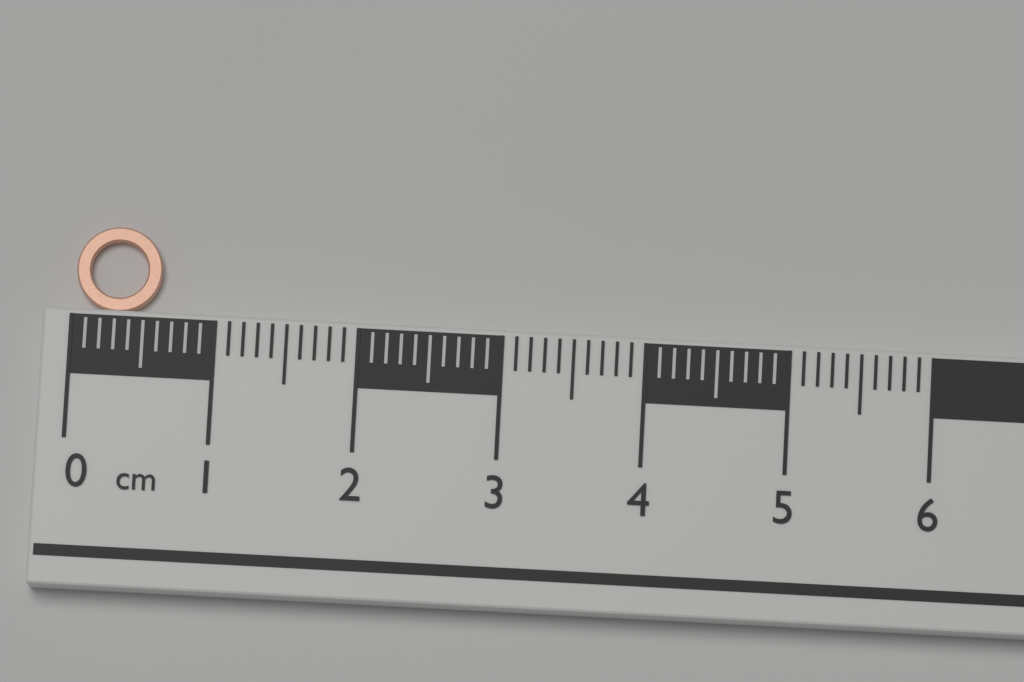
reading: 0.6 cm
